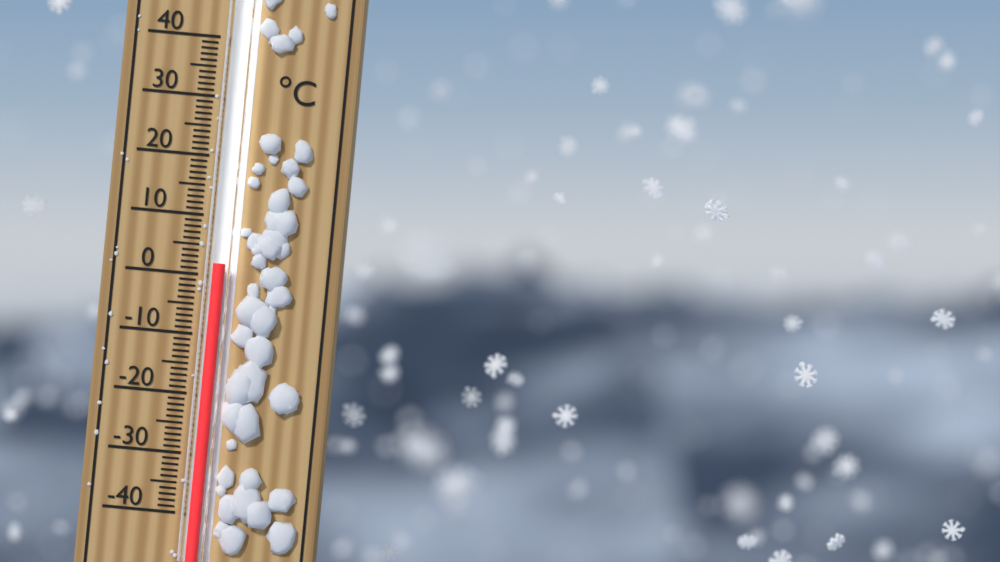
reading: 2 °C
